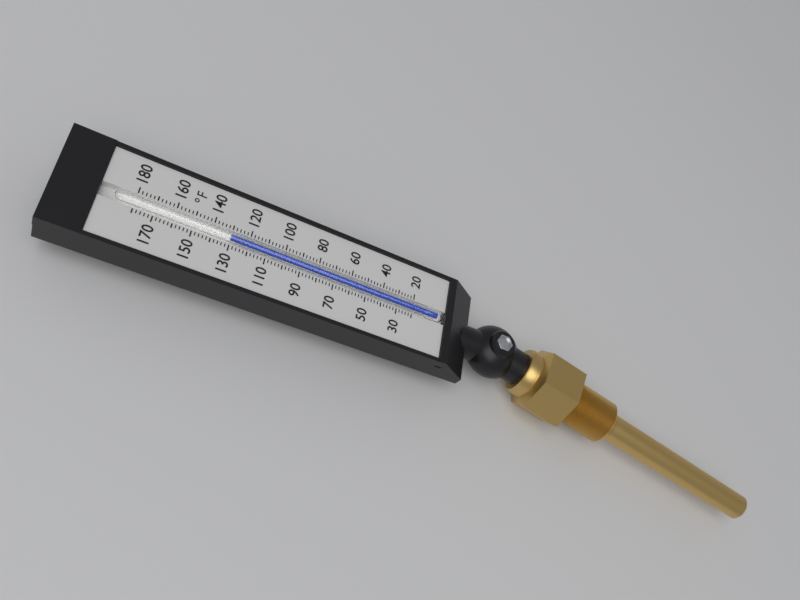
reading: 130 °F
